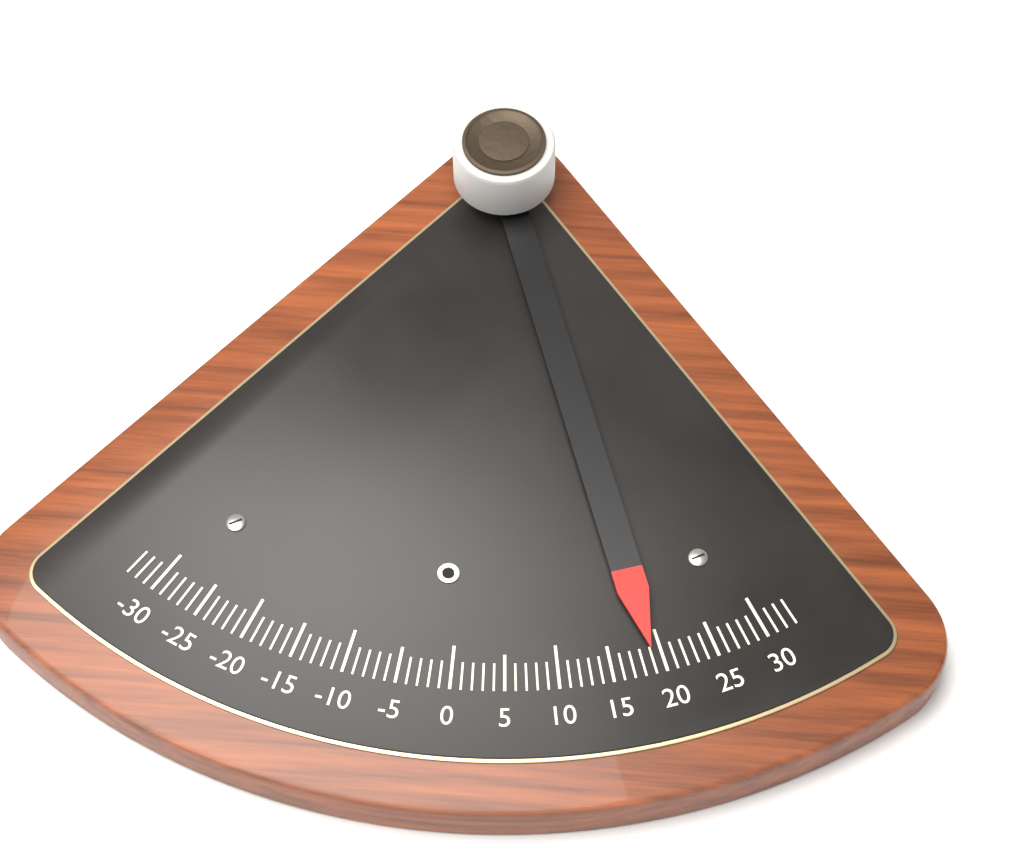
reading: 19 (no unit)
